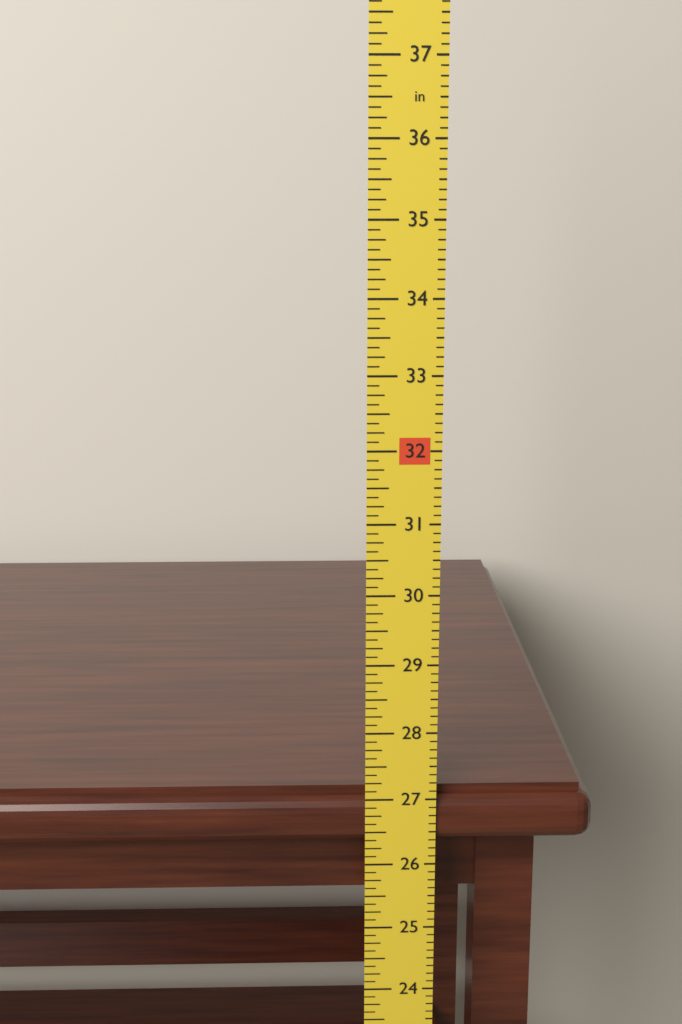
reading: 27.125 in
